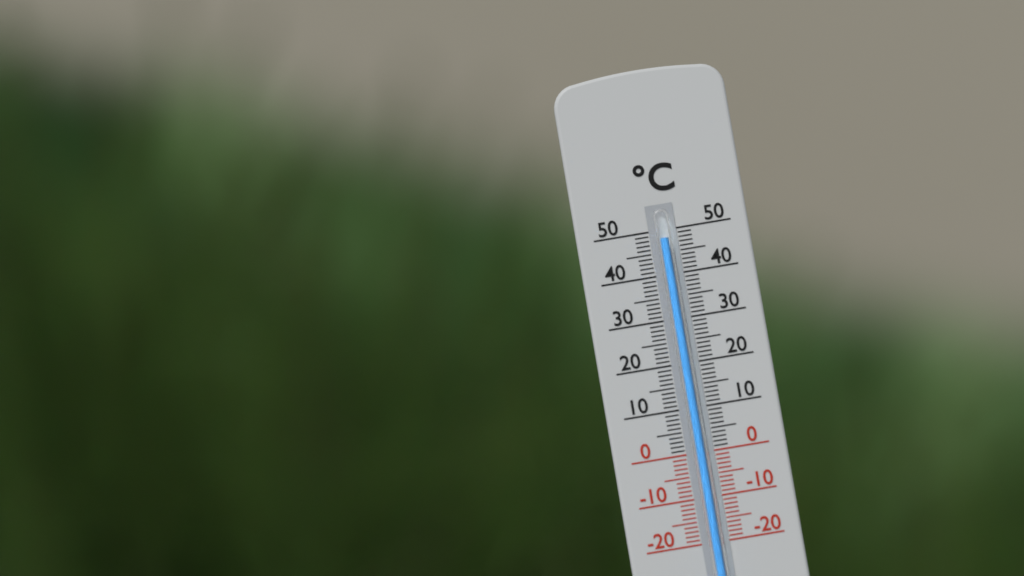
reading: 48 °C
